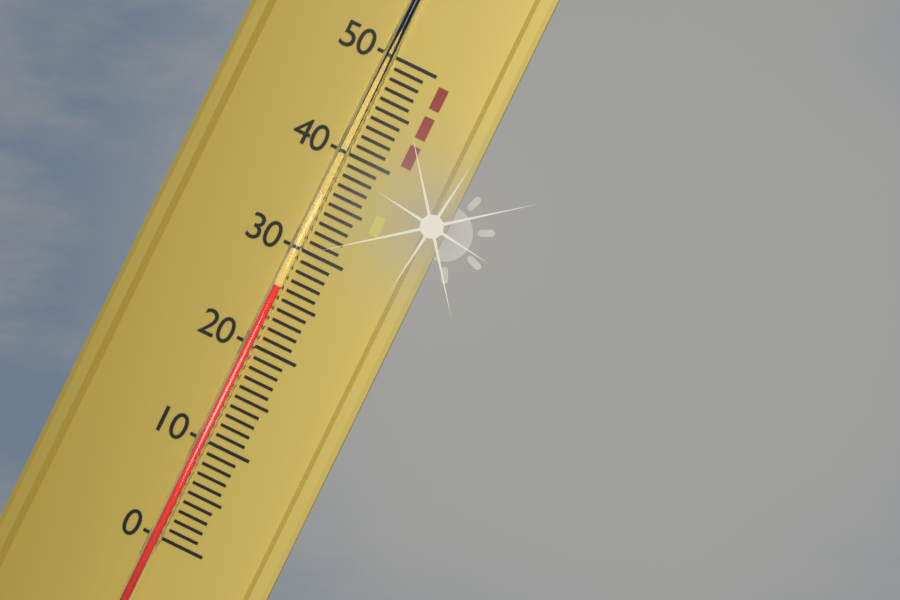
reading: 26 (no unit)
